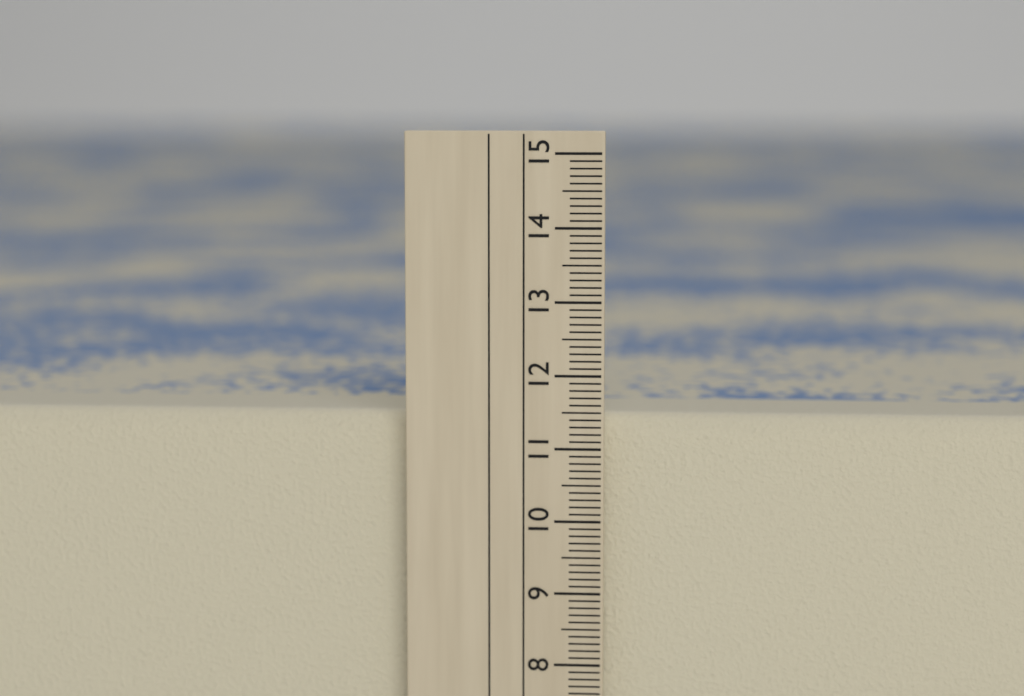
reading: 11.4 cm
